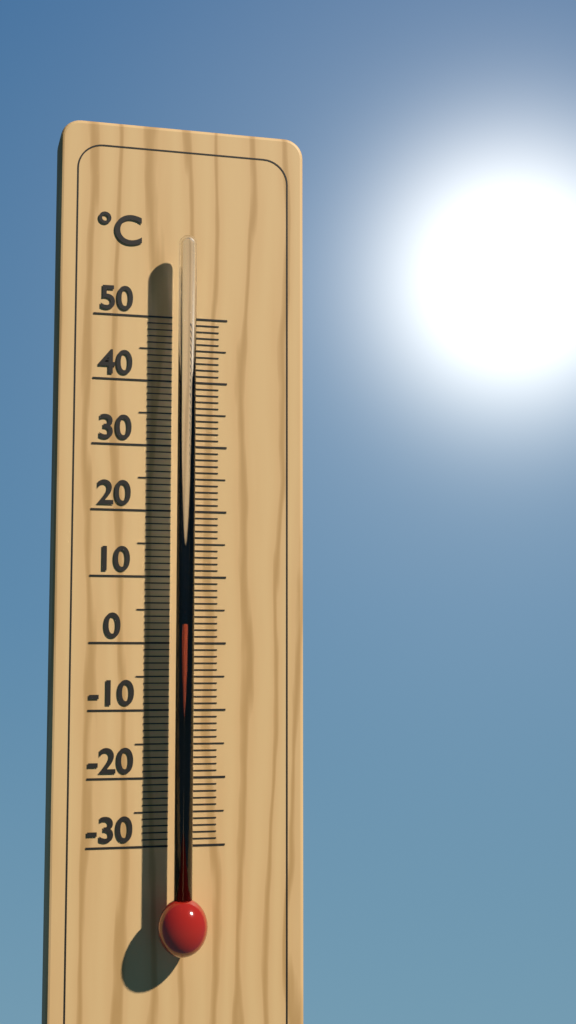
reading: 3 °C
